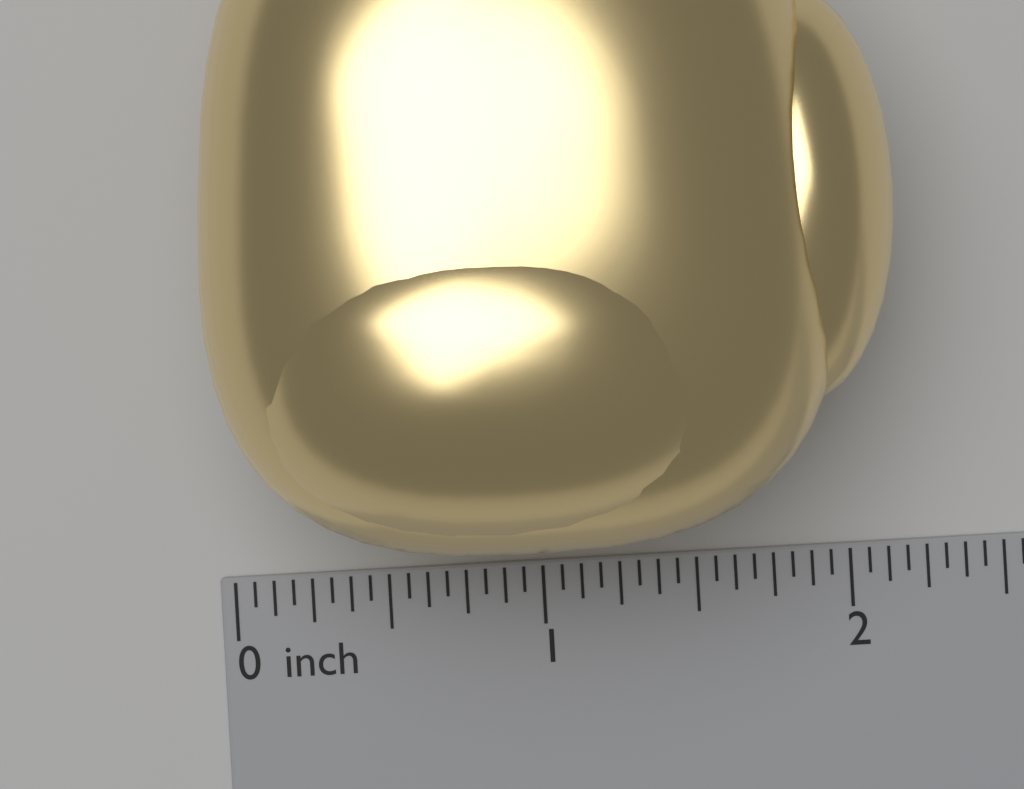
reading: 2.1250 inch
